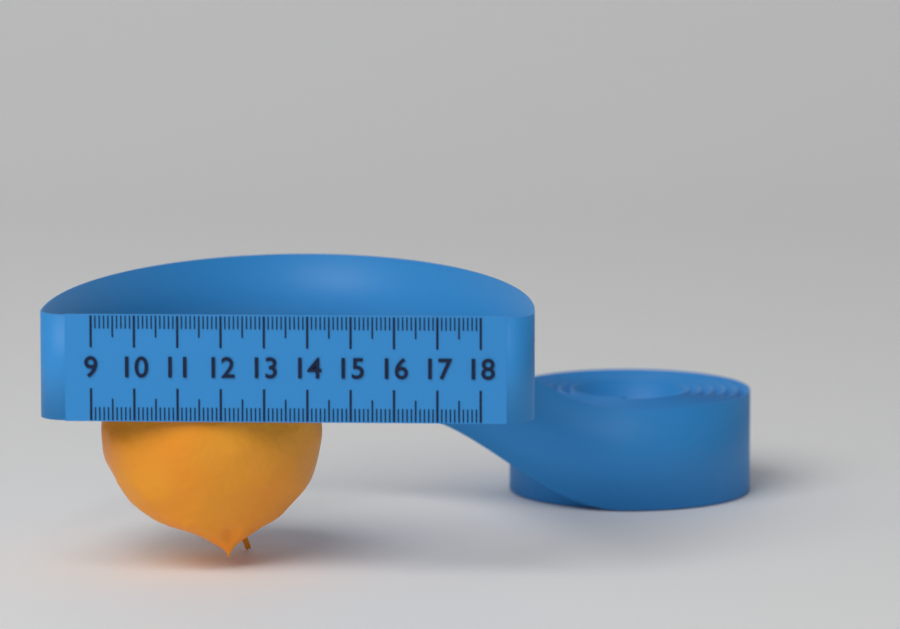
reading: 14.2 (no unit)
